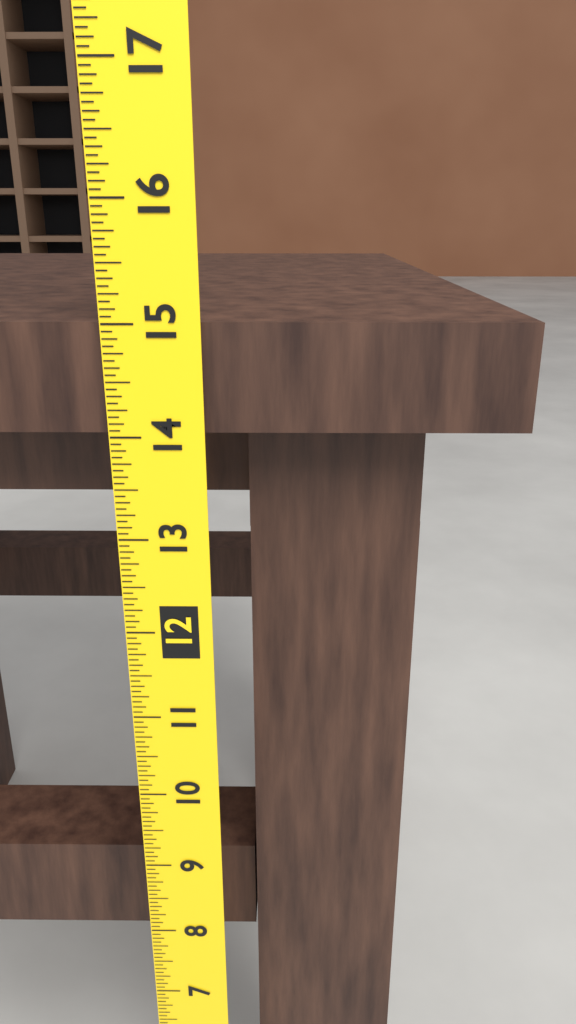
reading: 15.0000 (no unit)
